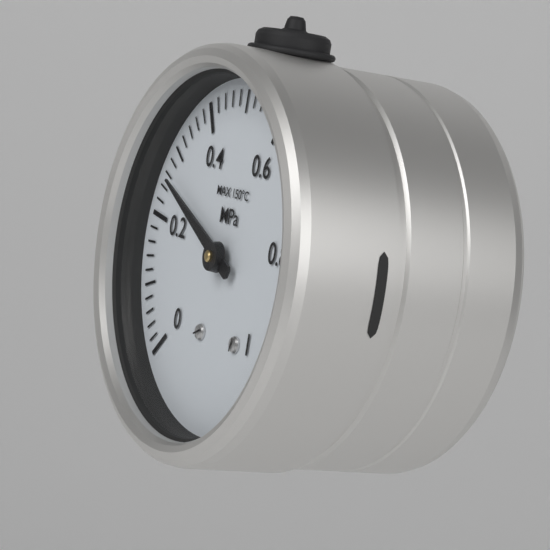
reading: 0.26 MPa
